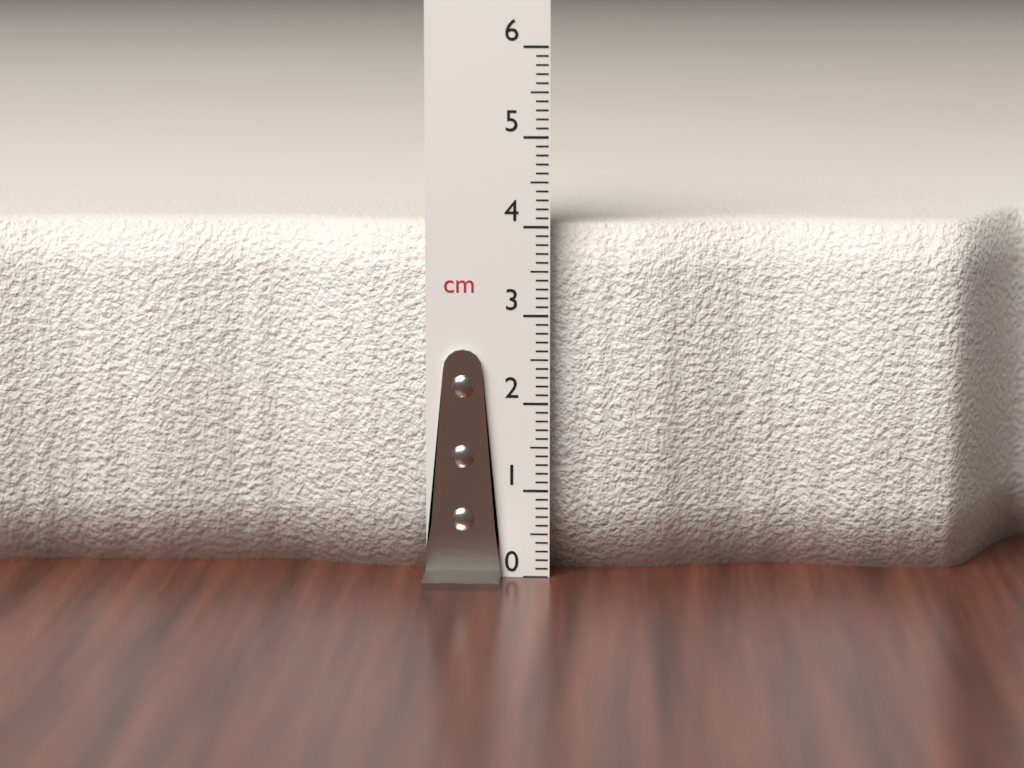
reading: 4.0 cm
